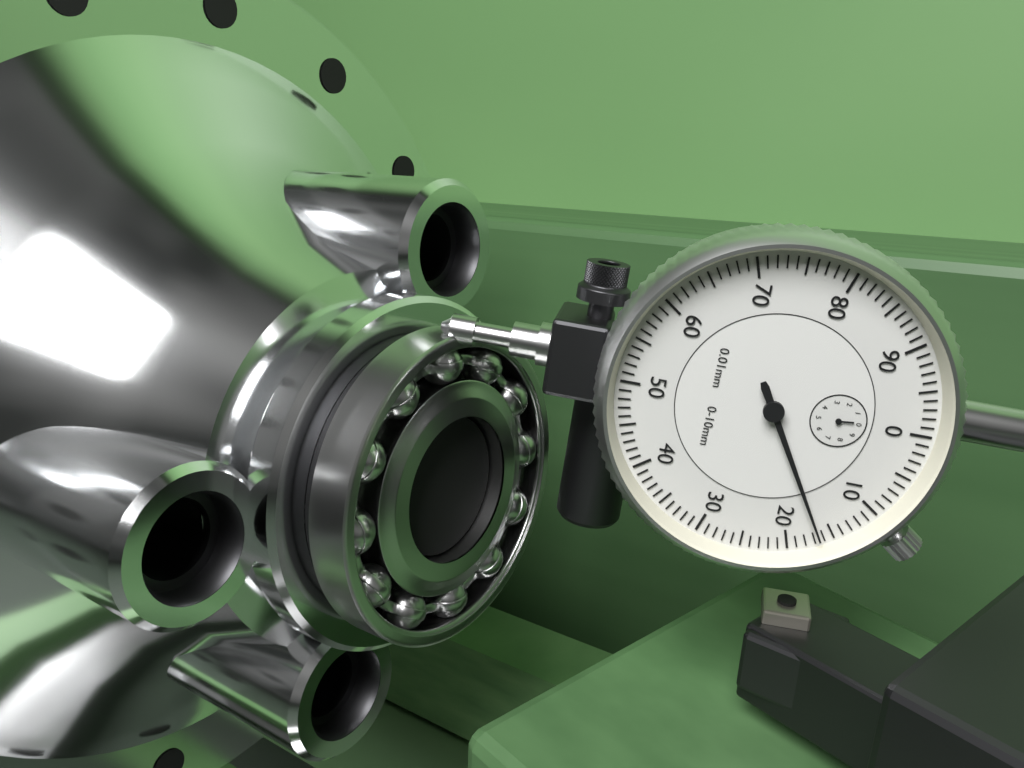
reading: 0.165 mm
